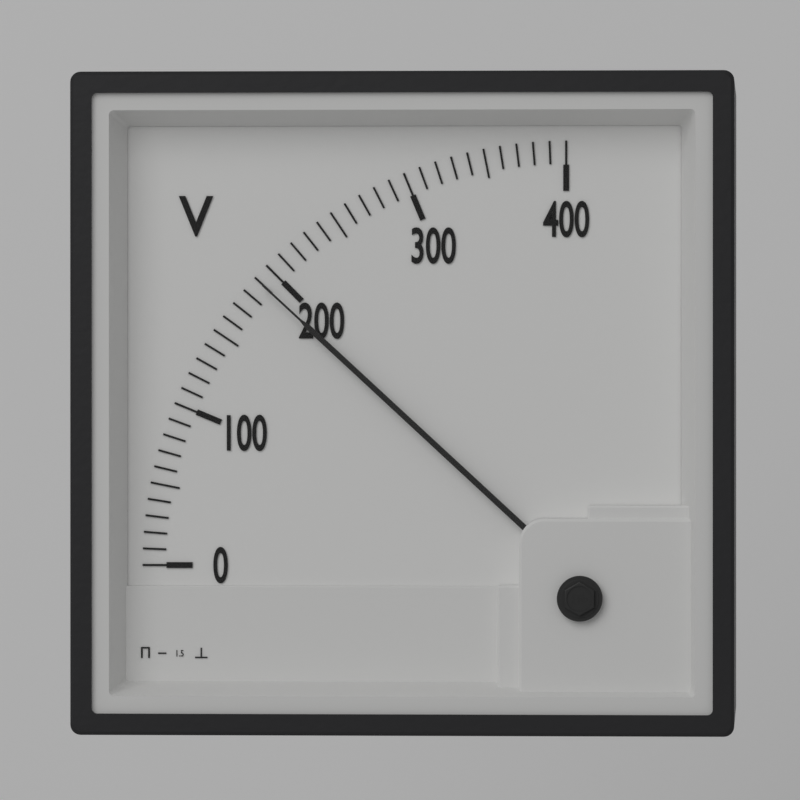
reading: 190 V
